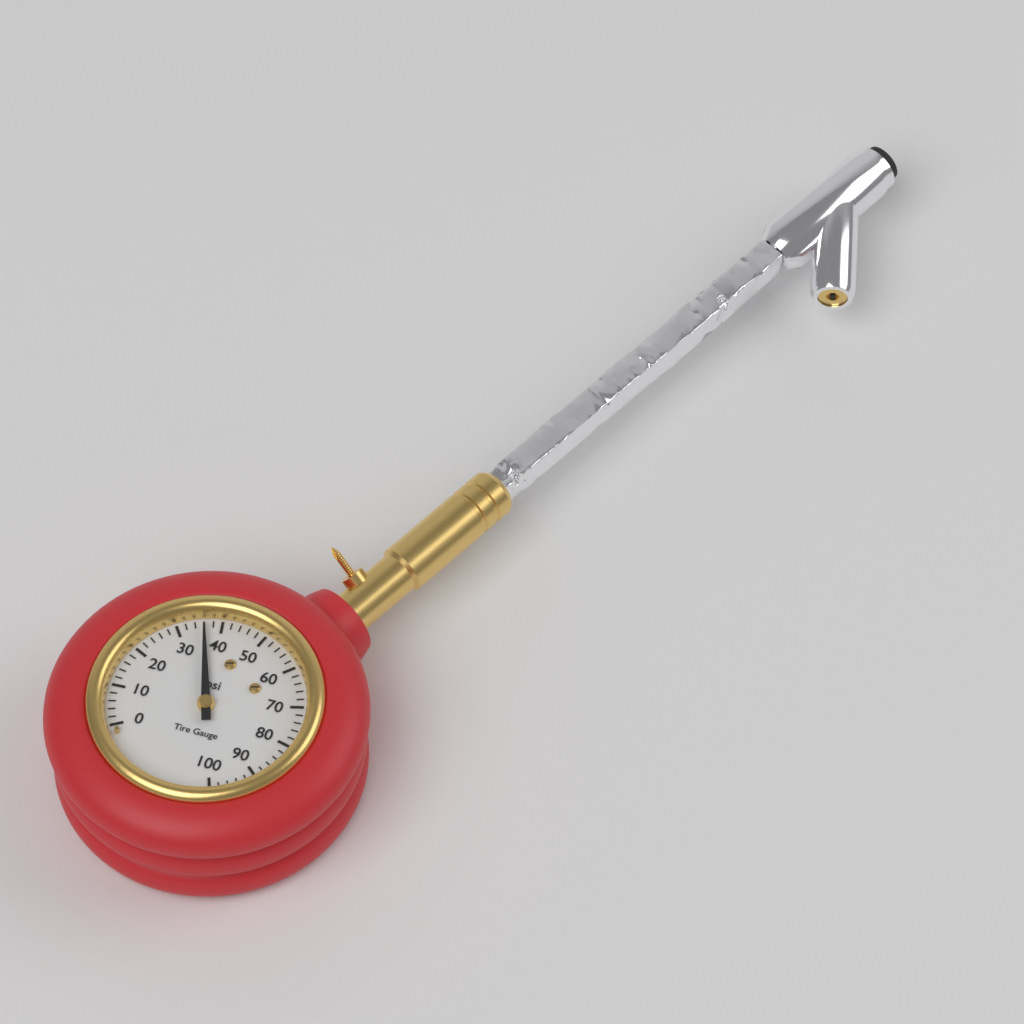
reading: 36 psi
